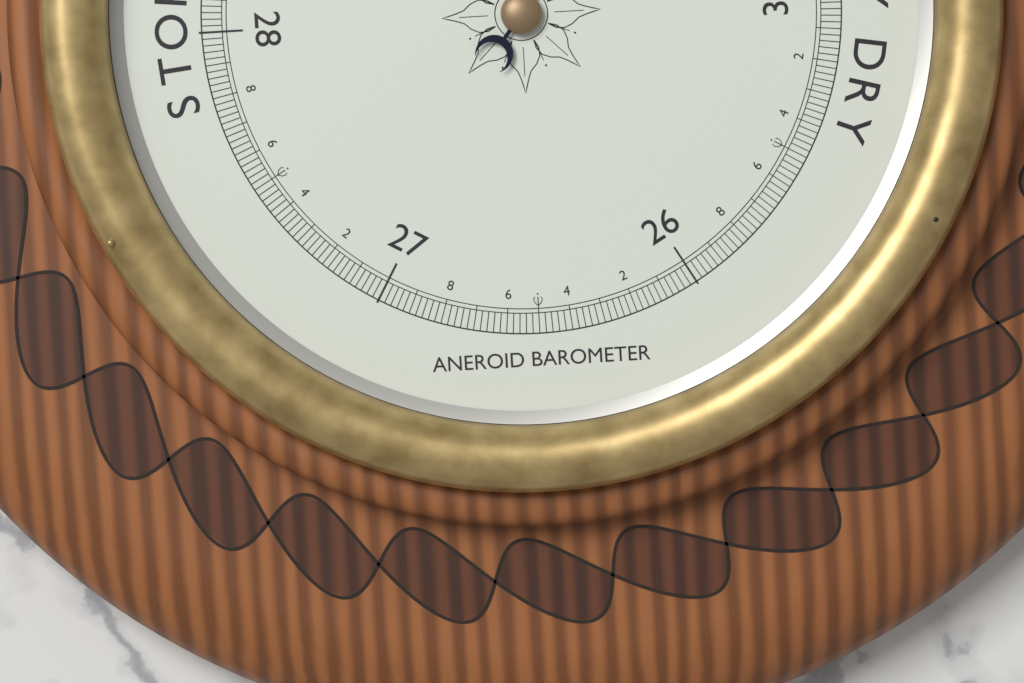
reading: 30.12 inHg
